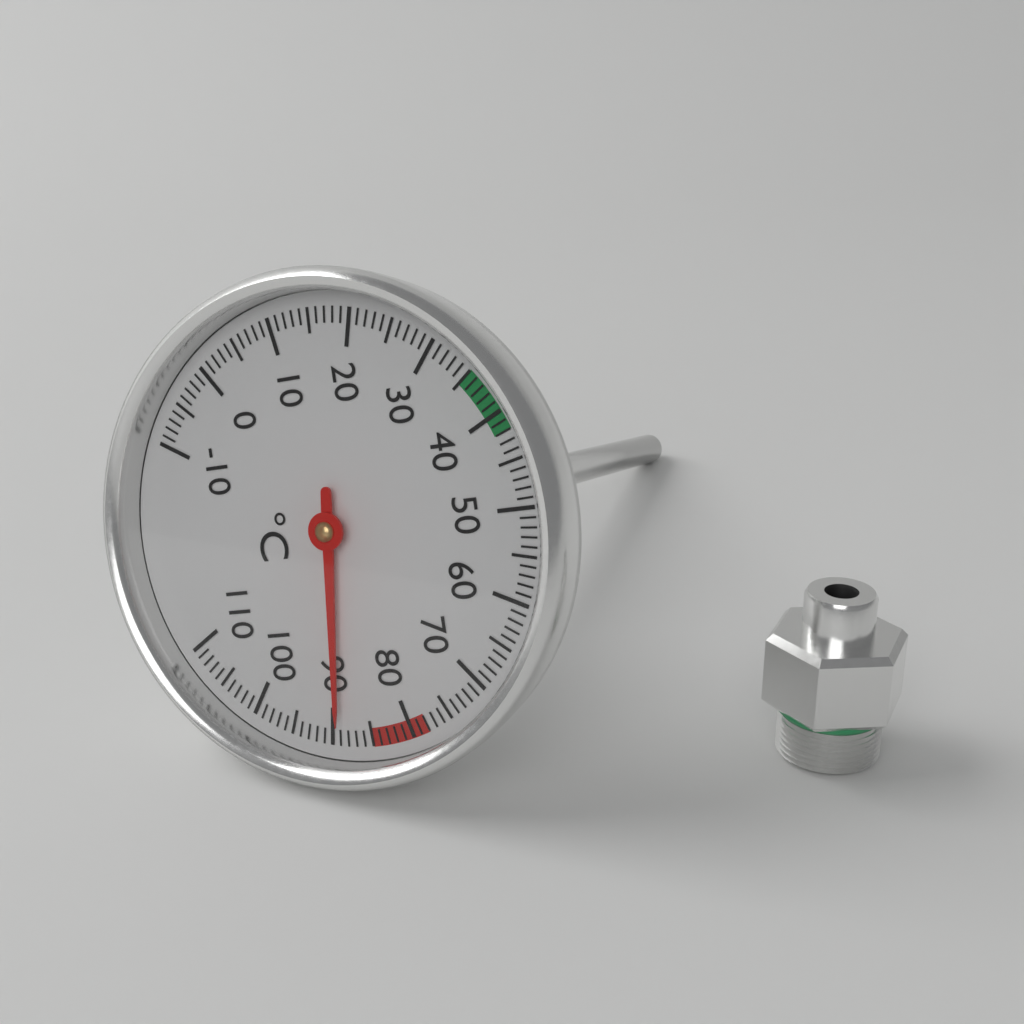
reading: 89 °C
